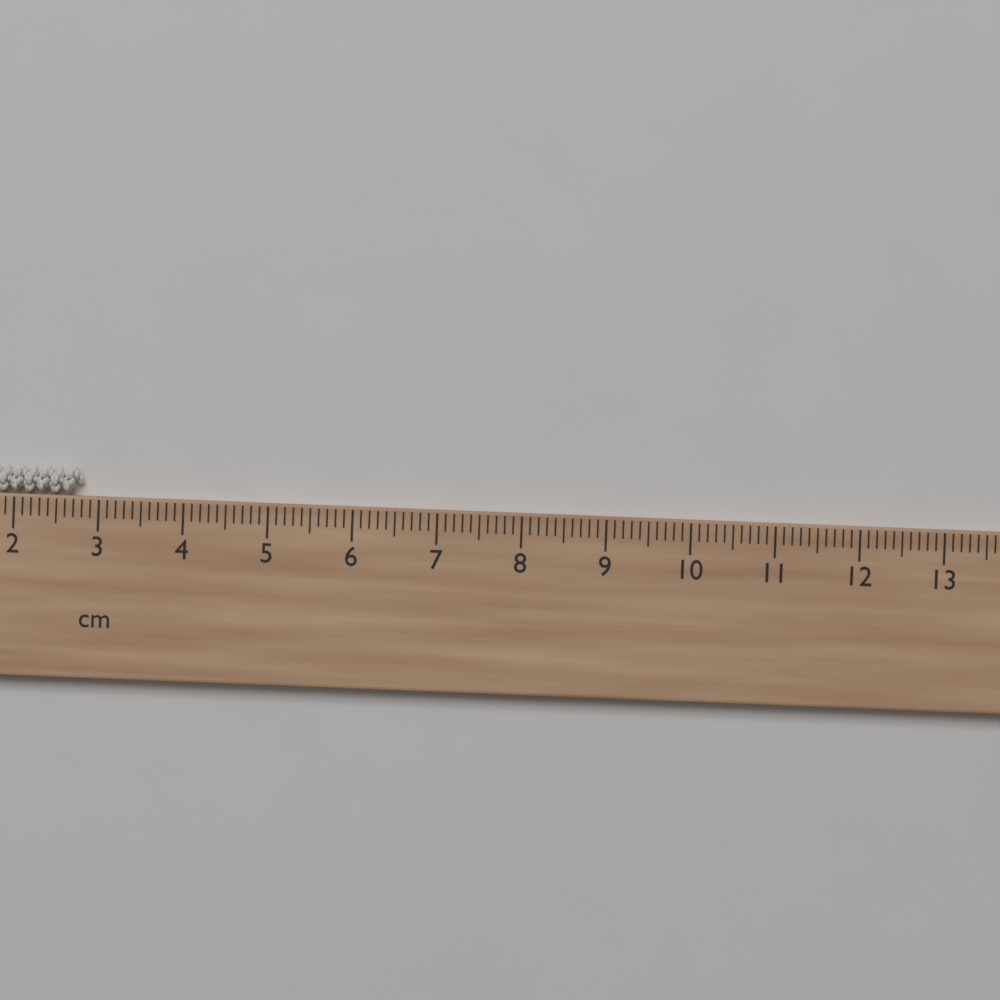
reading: 2.8 cm
